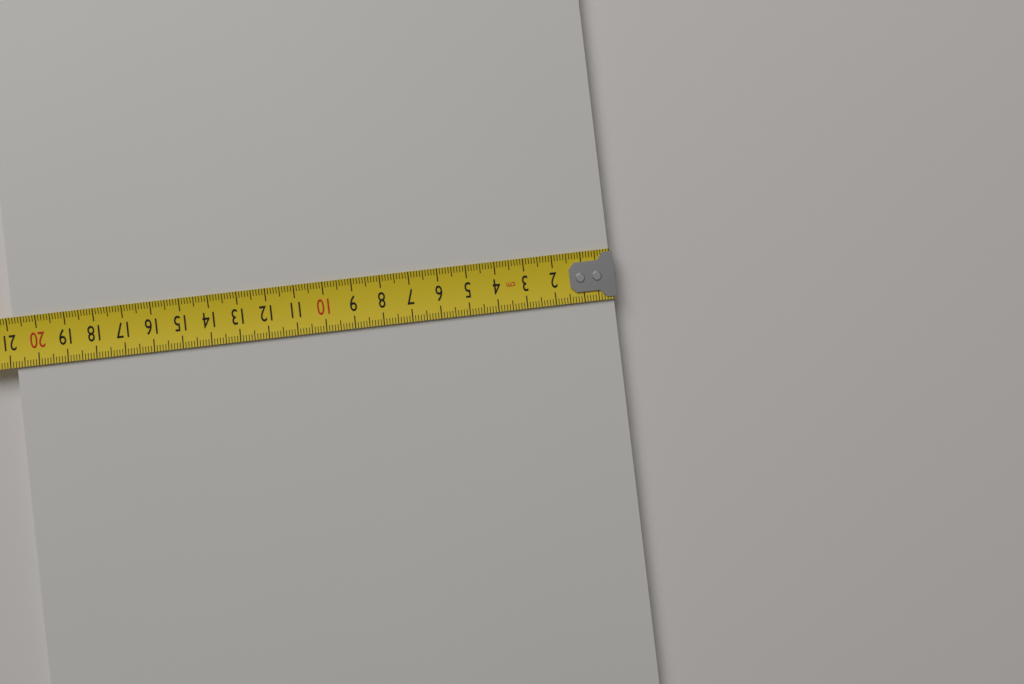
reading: 20.8 cm
